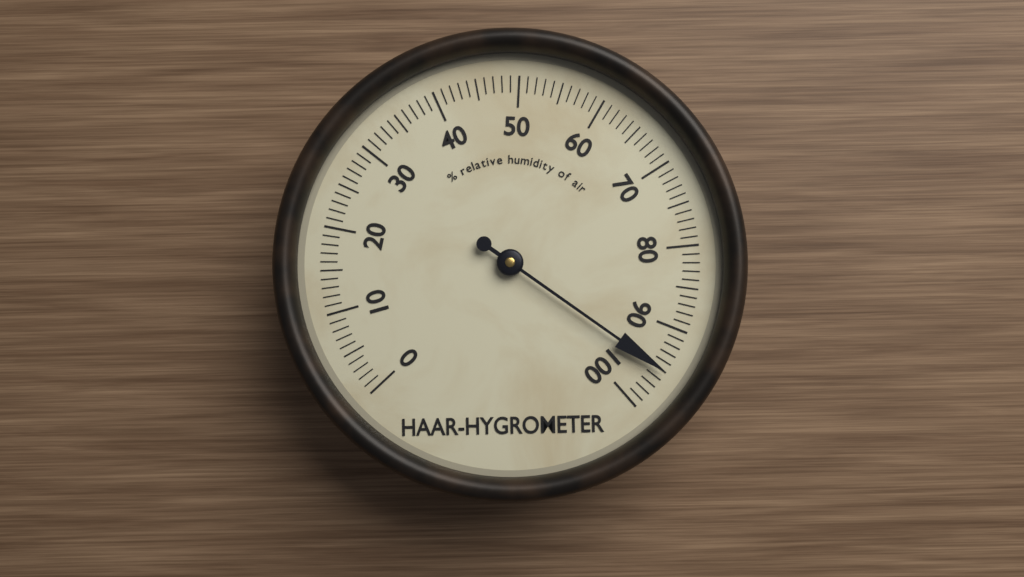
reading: 95 %
